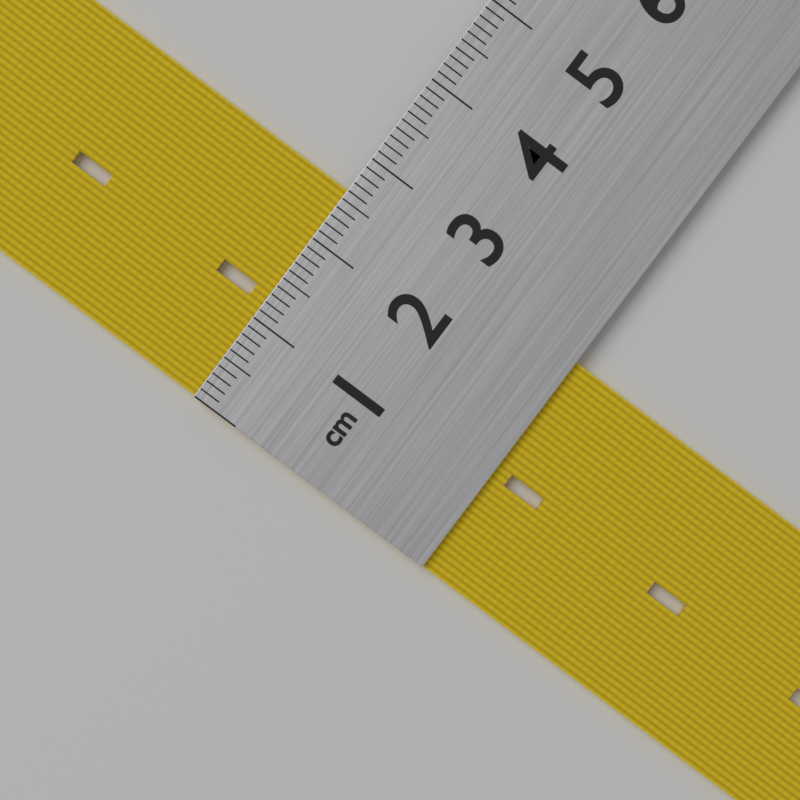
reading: 2.6 cm
